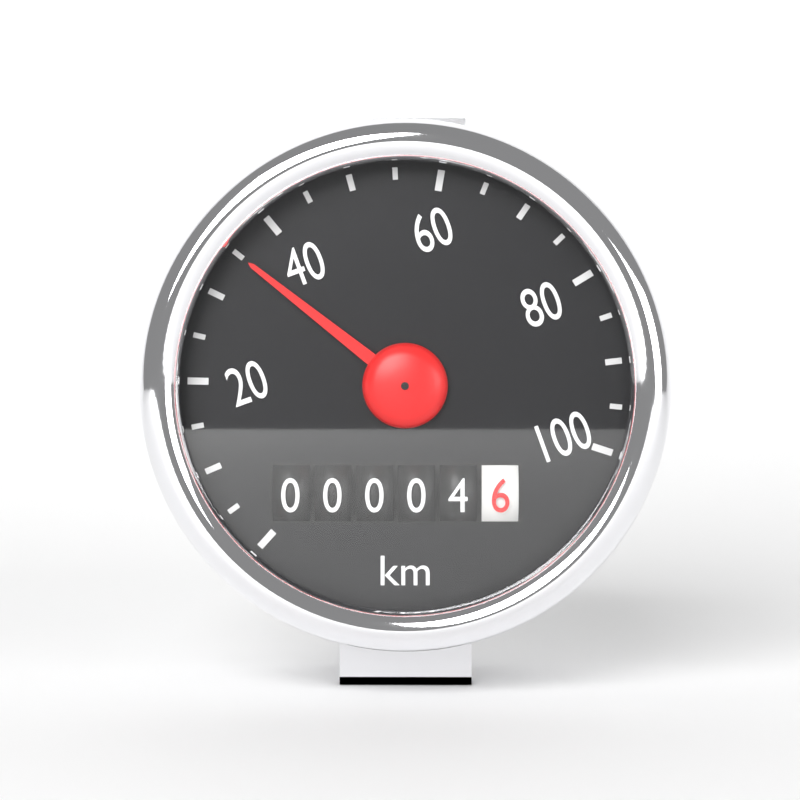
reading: 35 km/h
